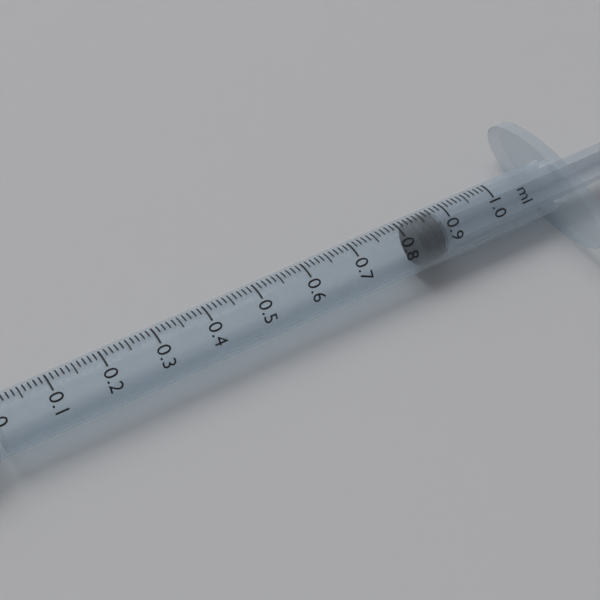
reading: 0.83 ml
